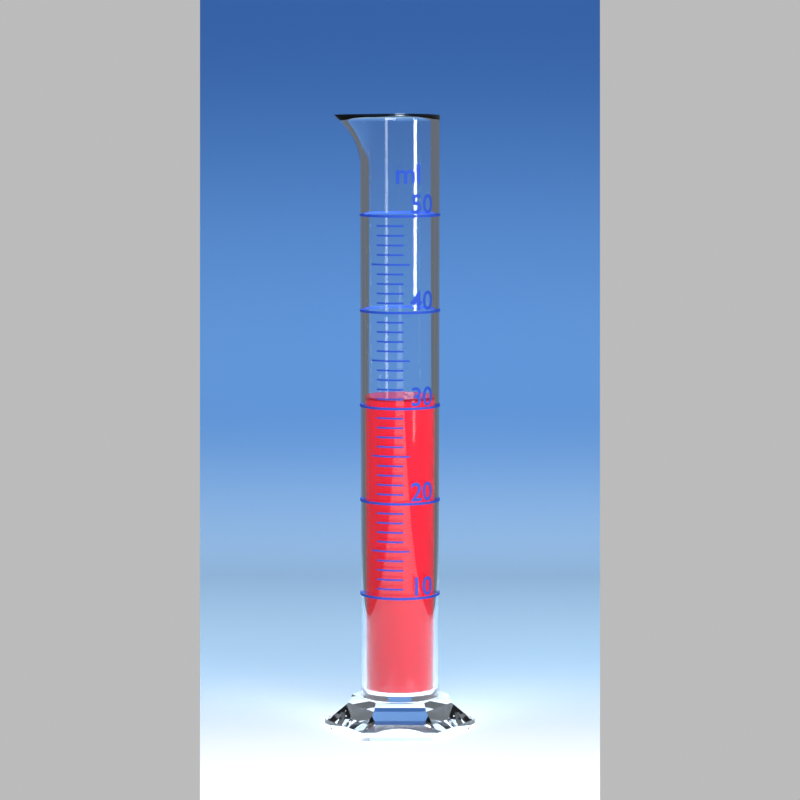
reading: 31 ml
